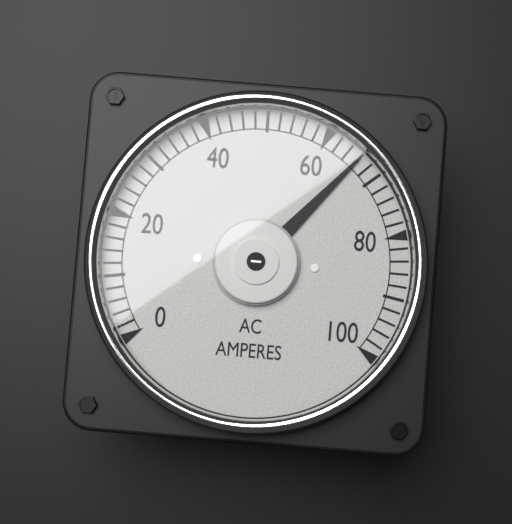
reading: 66 A
